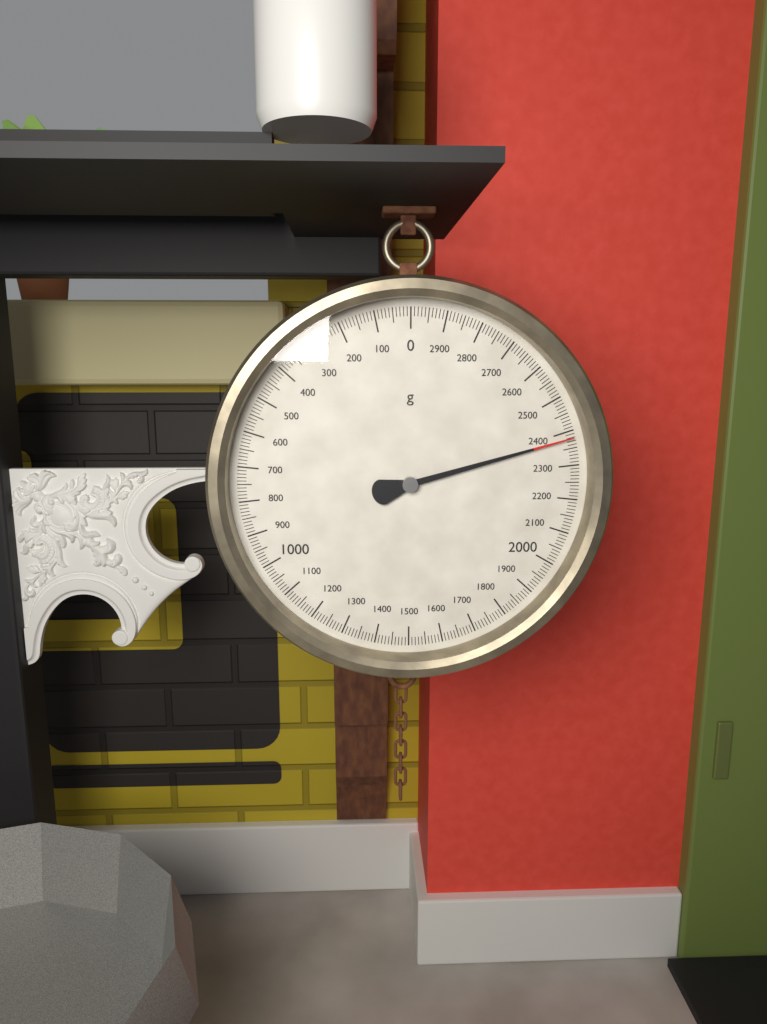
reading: 2380 g
